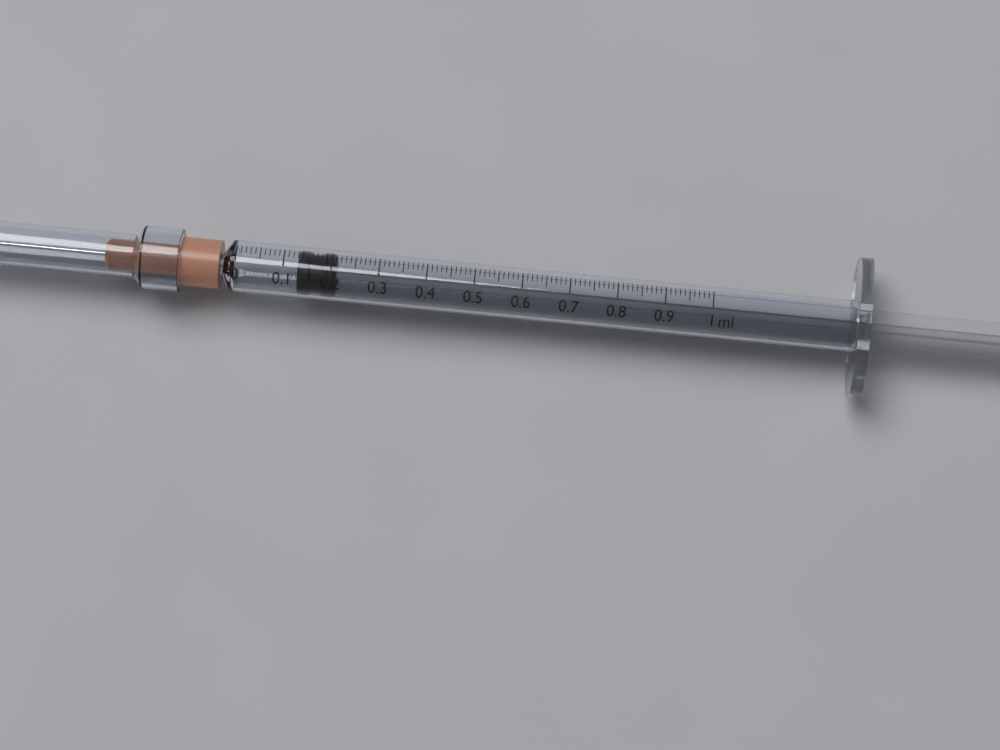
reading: 0.13 ml
